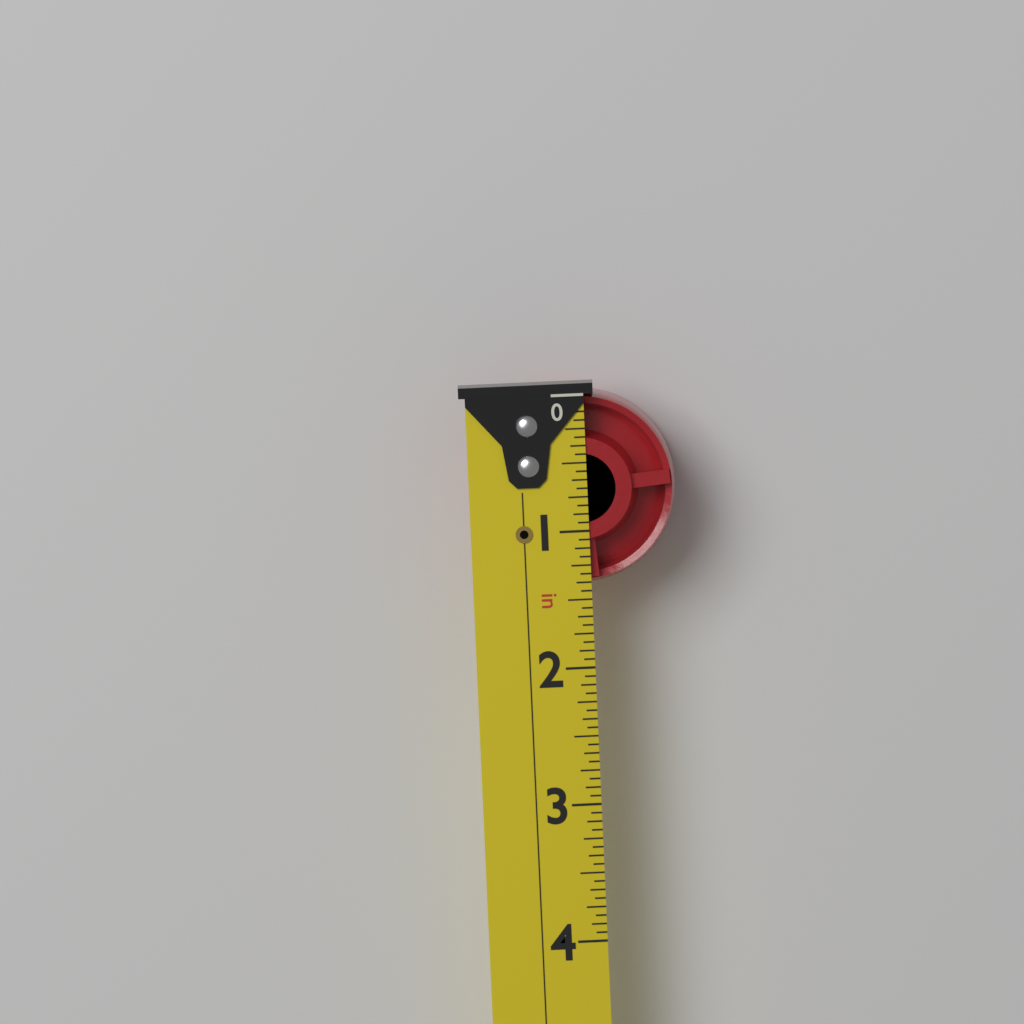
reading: 1.3750 in
